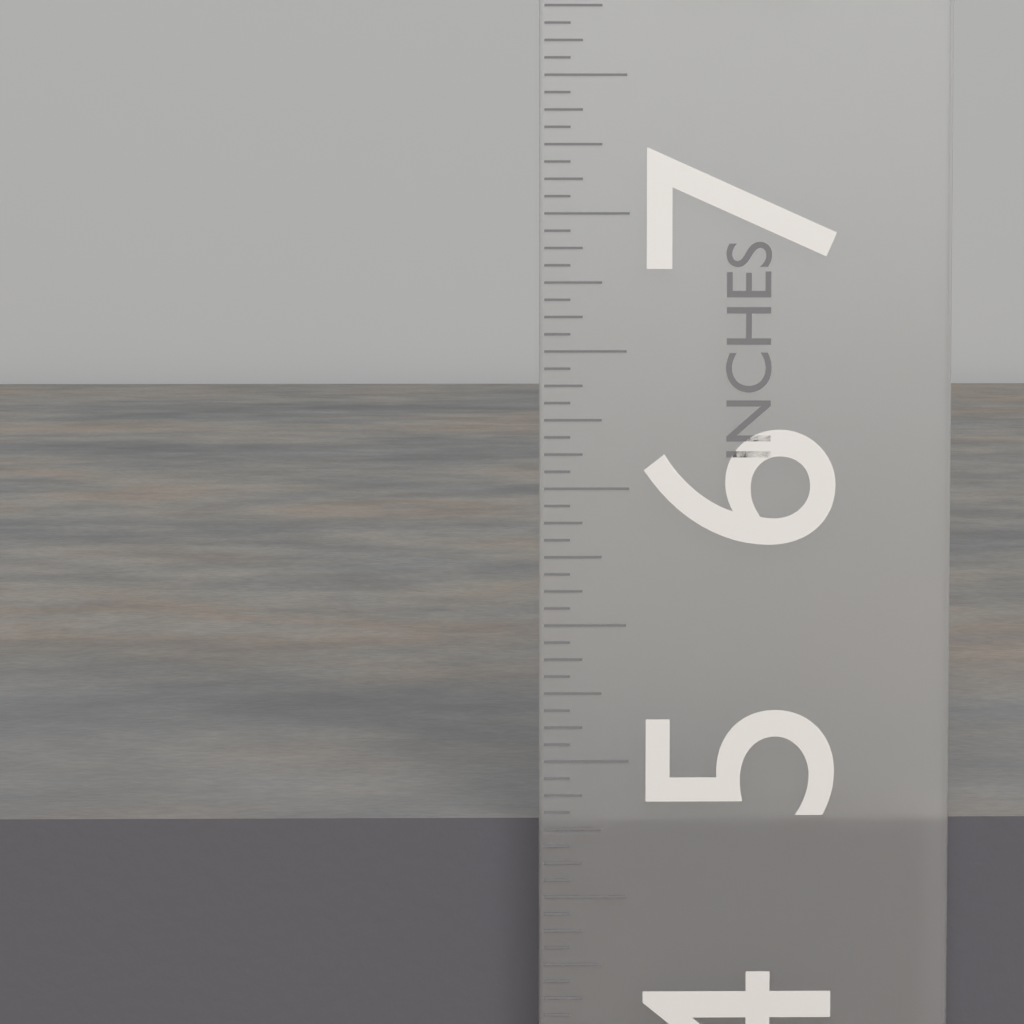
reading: 4.7500 in
